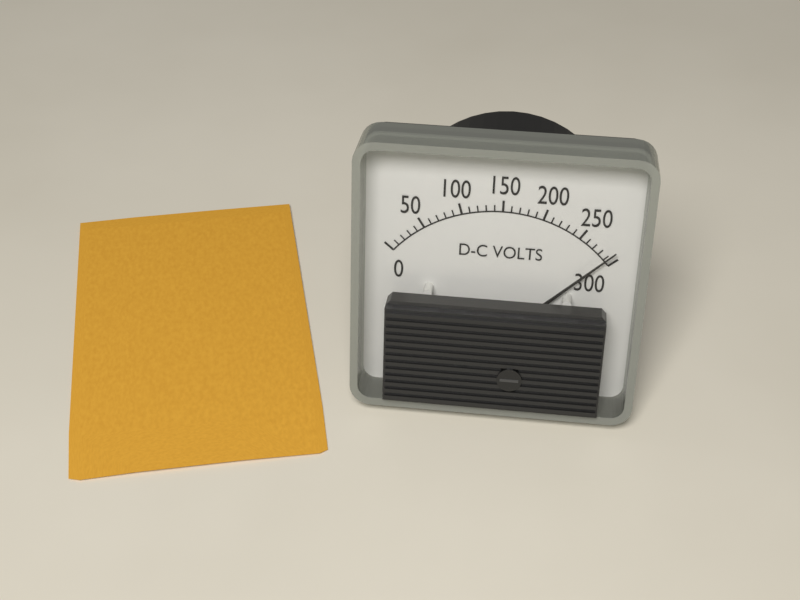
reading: 290 V
